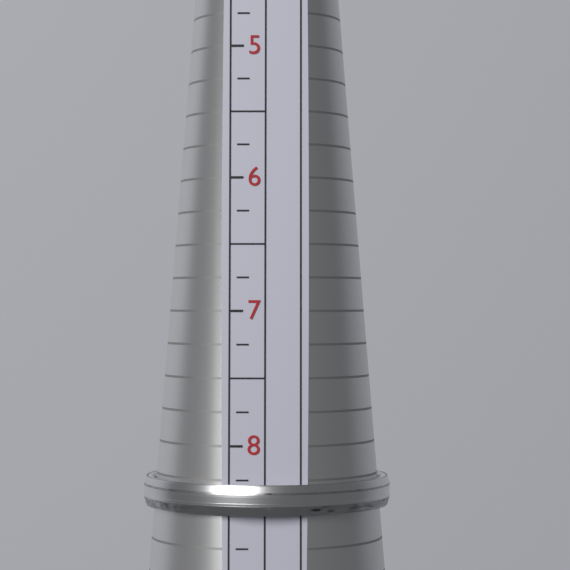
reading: 8.50 (no unit)
